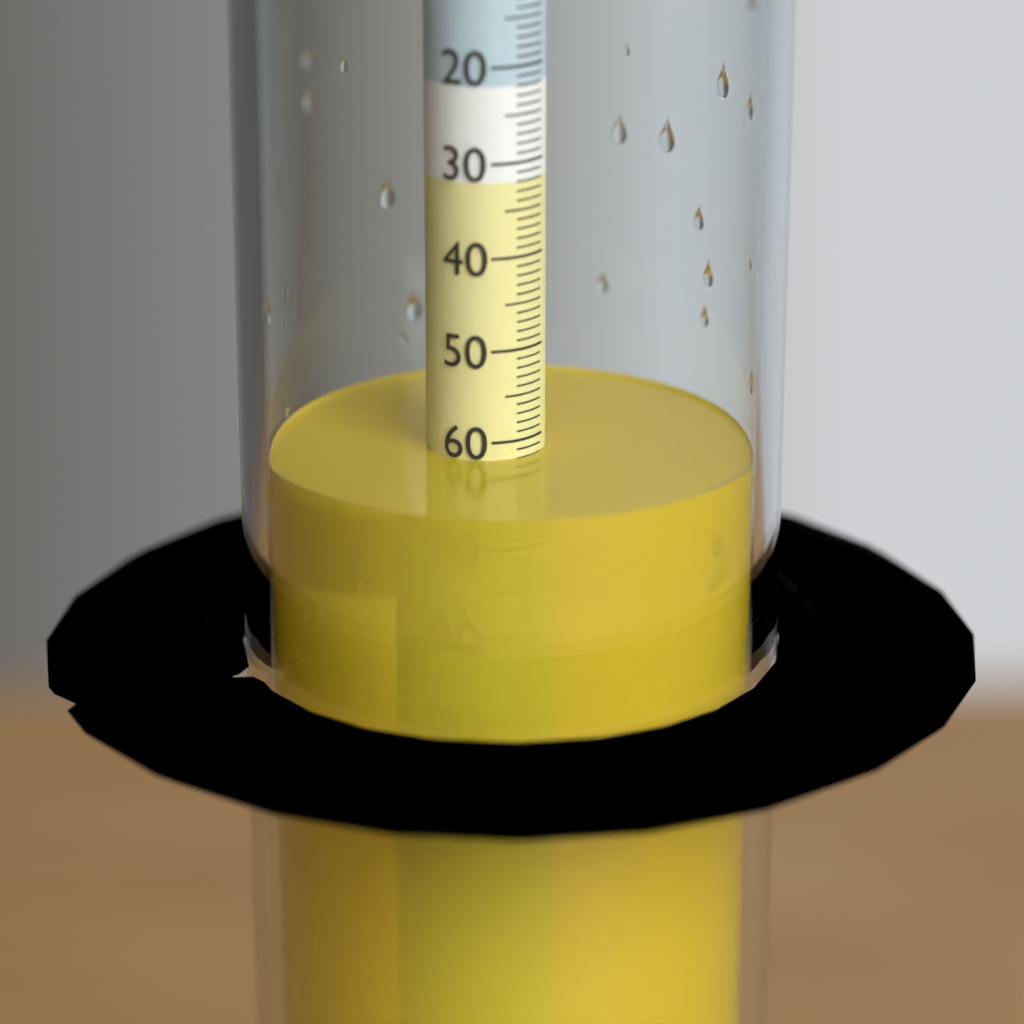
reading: 62 (no unit)
